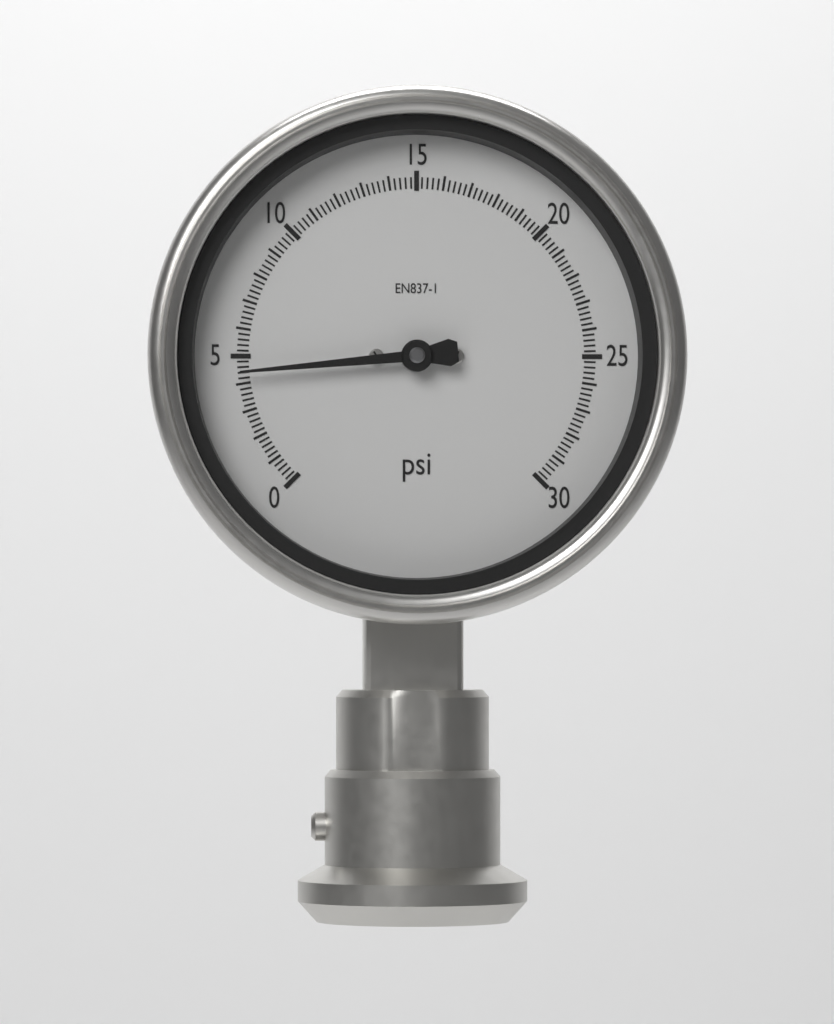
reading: 4.4 psi
